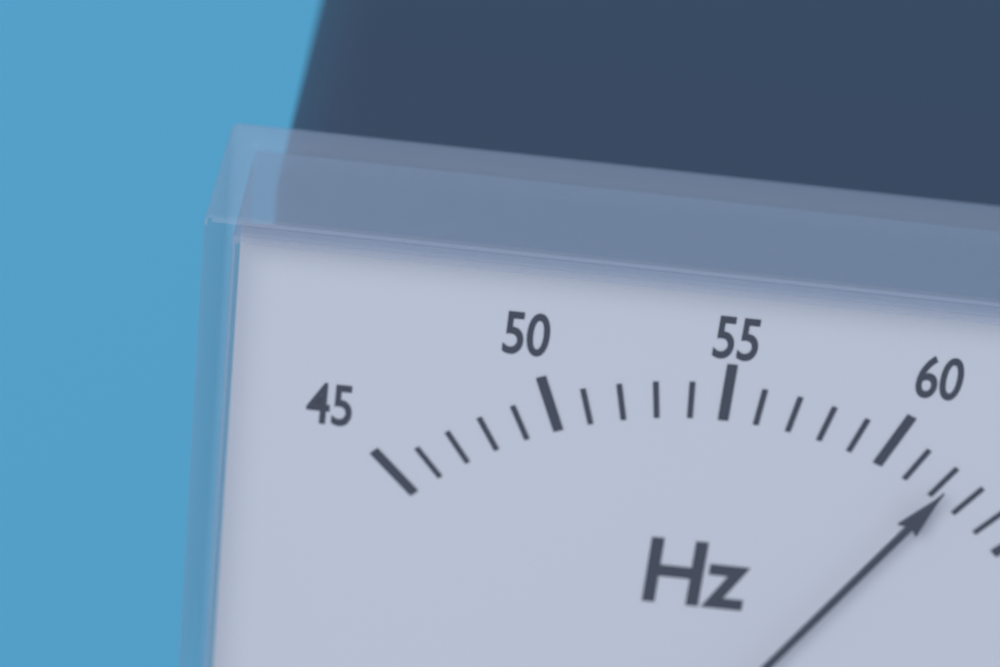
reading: 62 Hz
